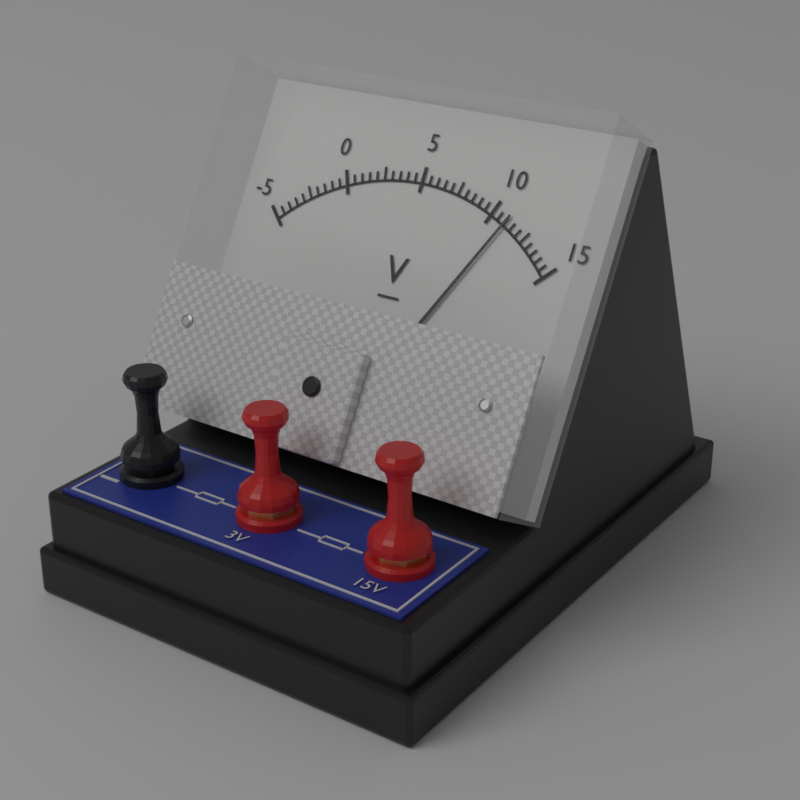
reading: 11.0 V
